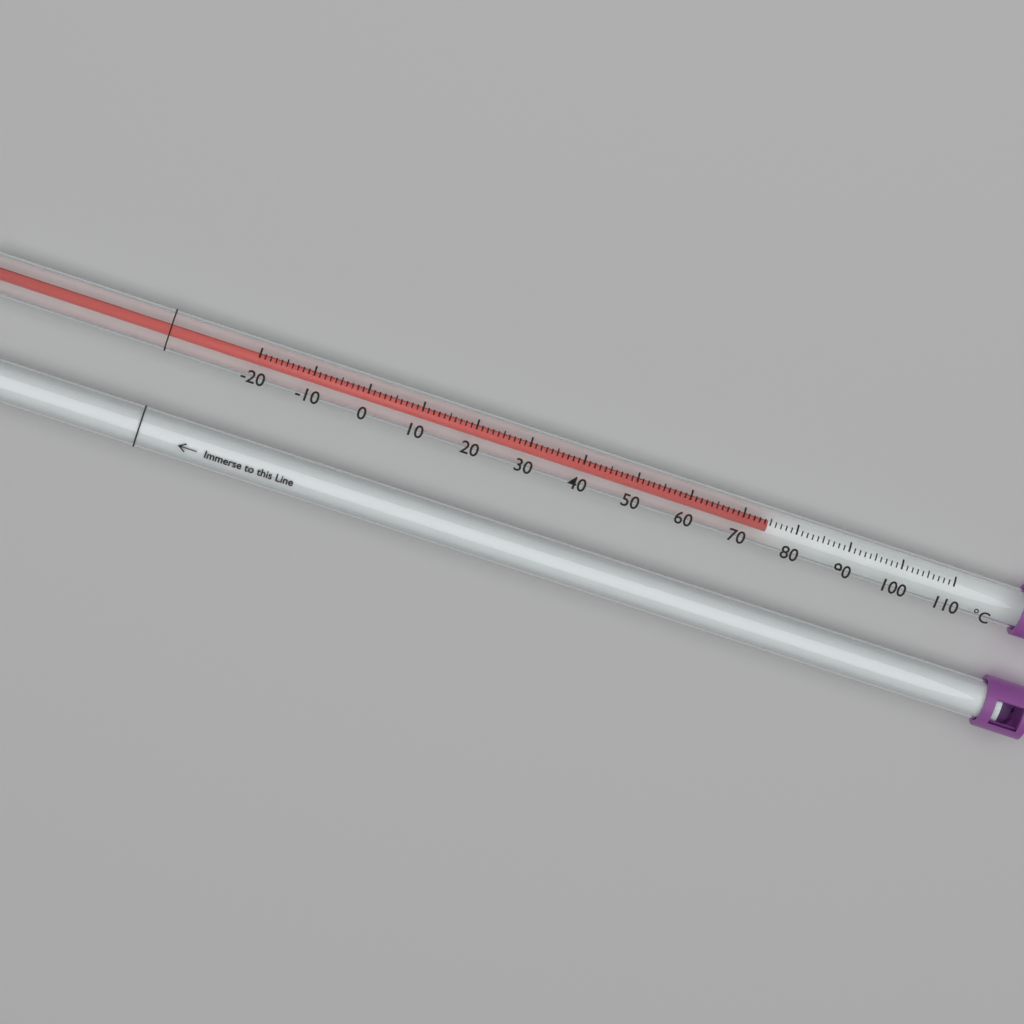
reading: 75 °C
